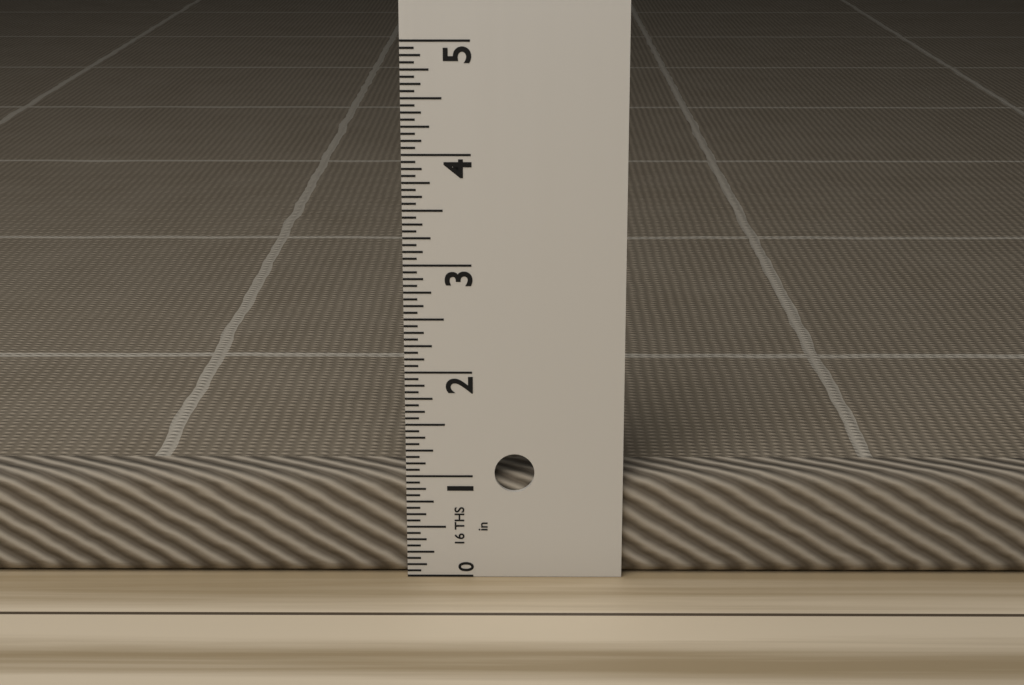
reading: 1.0000 in
